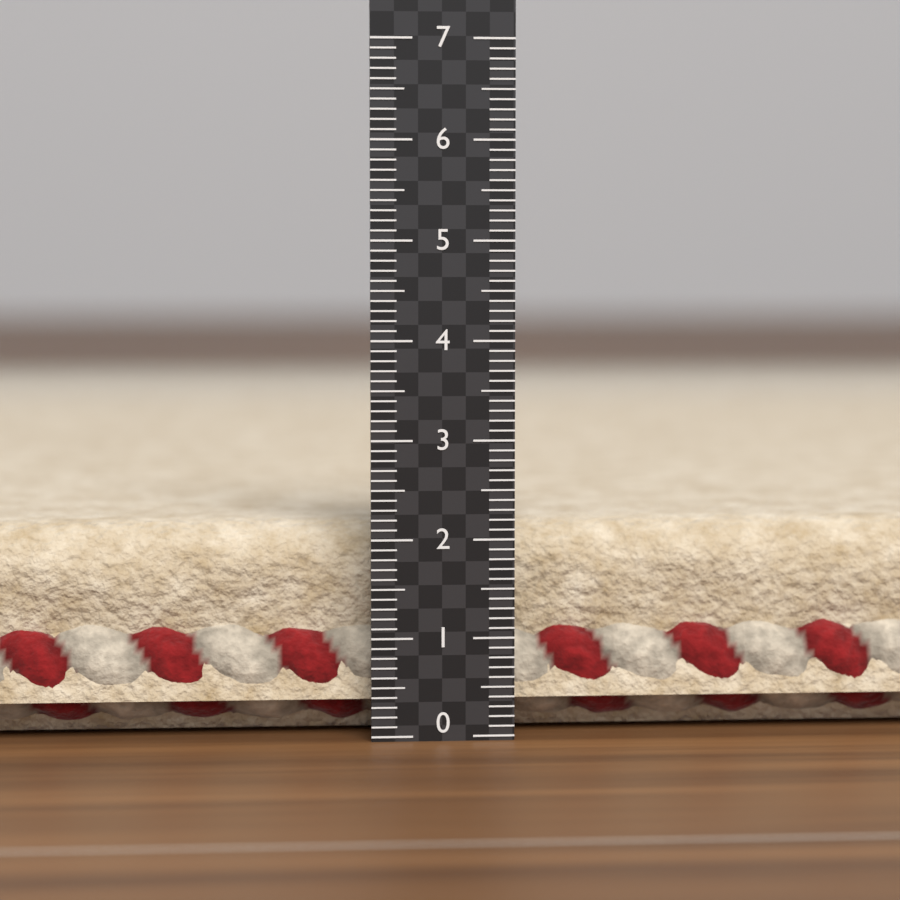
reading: 2.1 (no unit)
